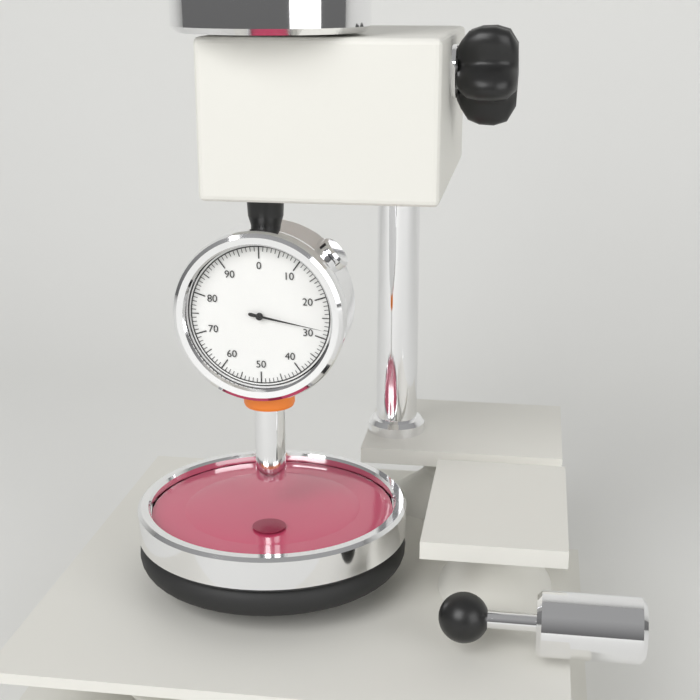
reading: 28 (no unit)
